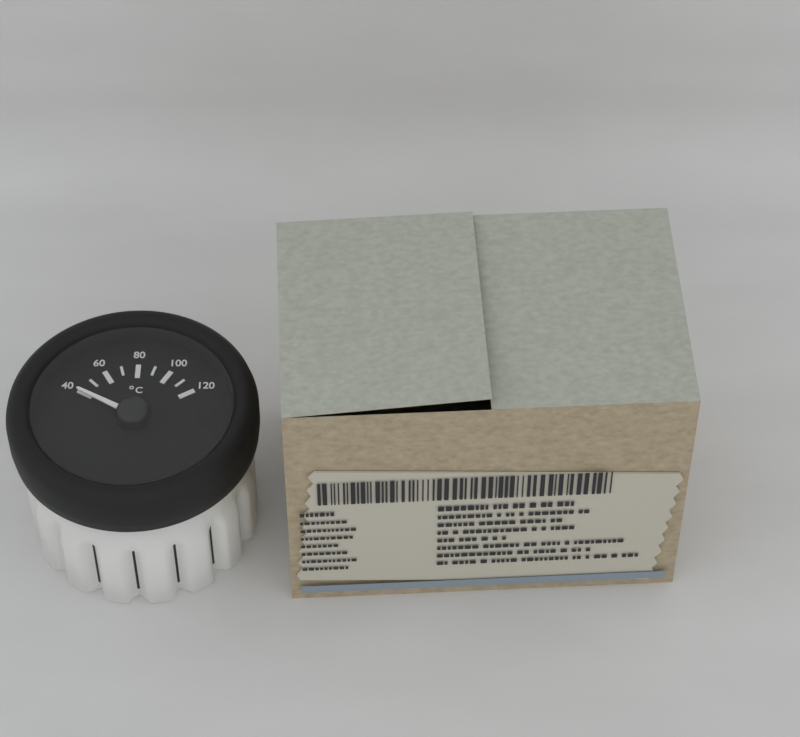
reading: 40 °C
